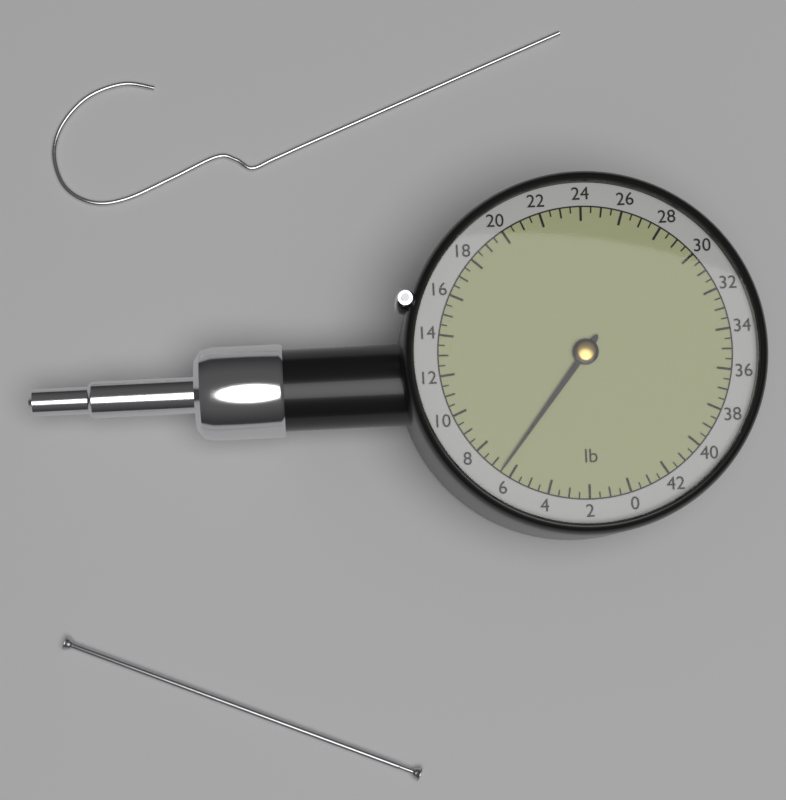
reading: 6.5 lb
